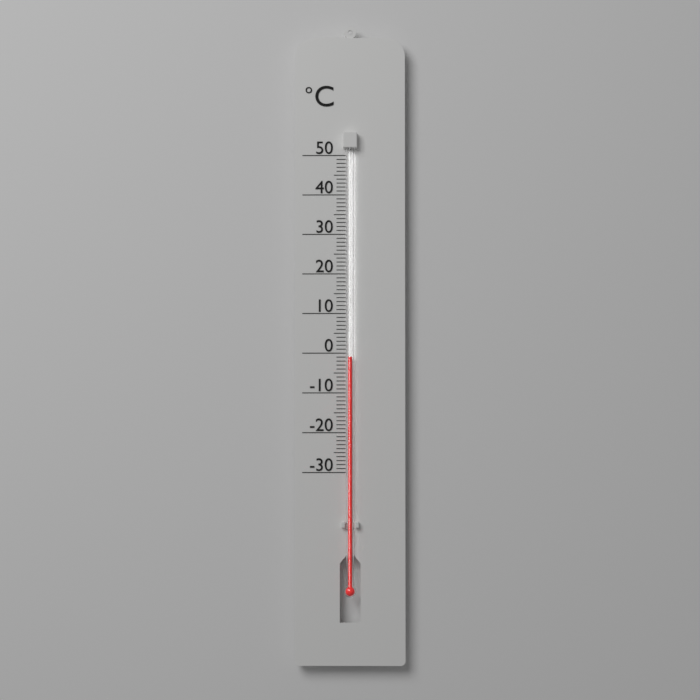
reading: -1 °C
